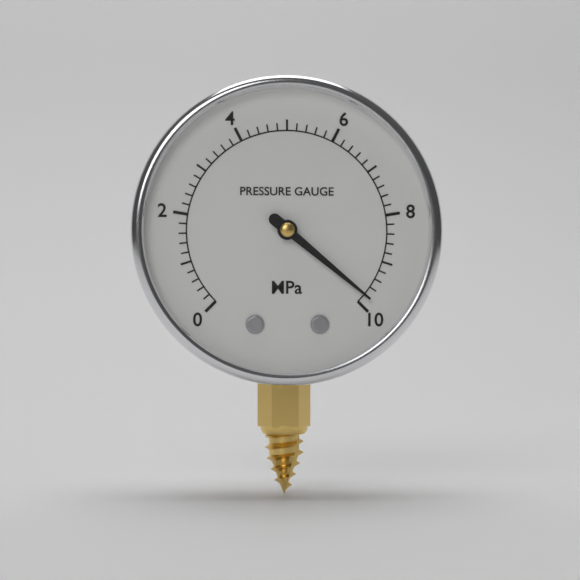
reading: 9.8 MPa
